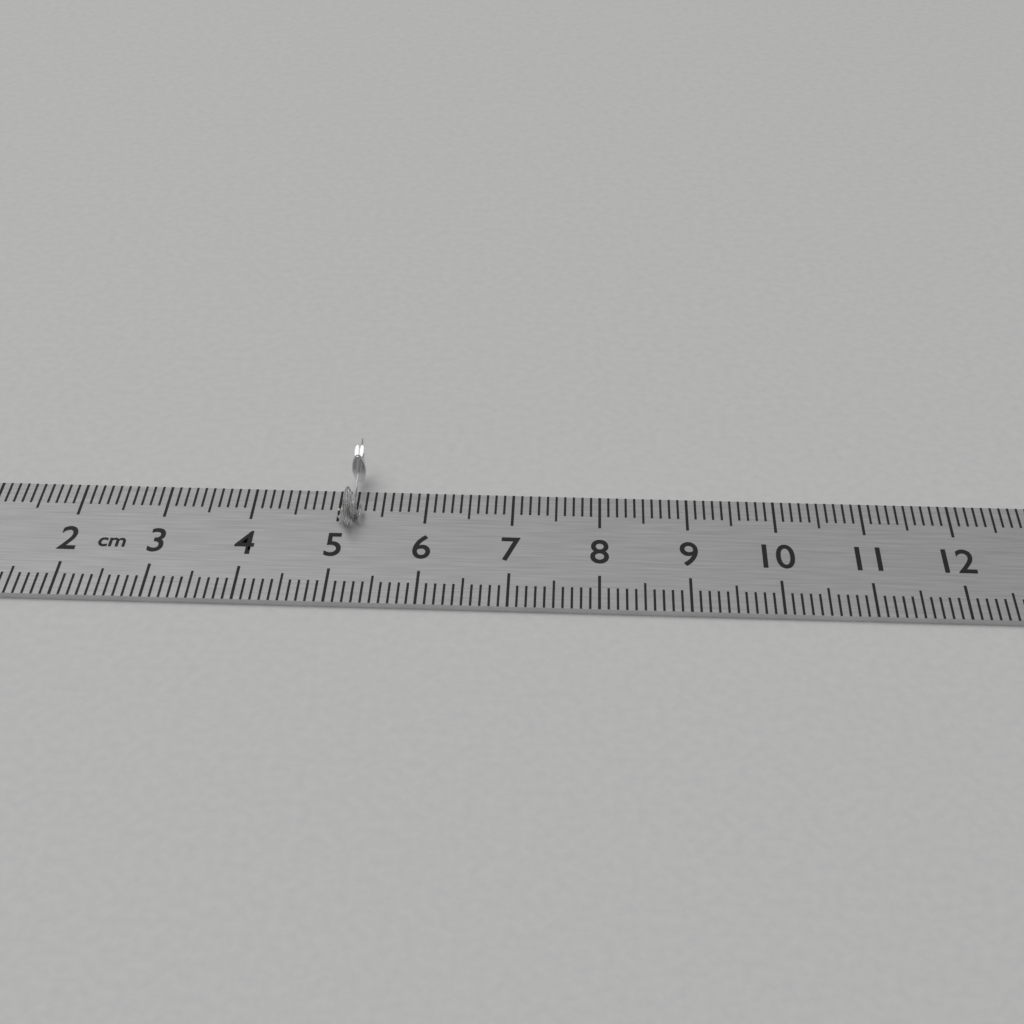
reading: 5.3 cm
